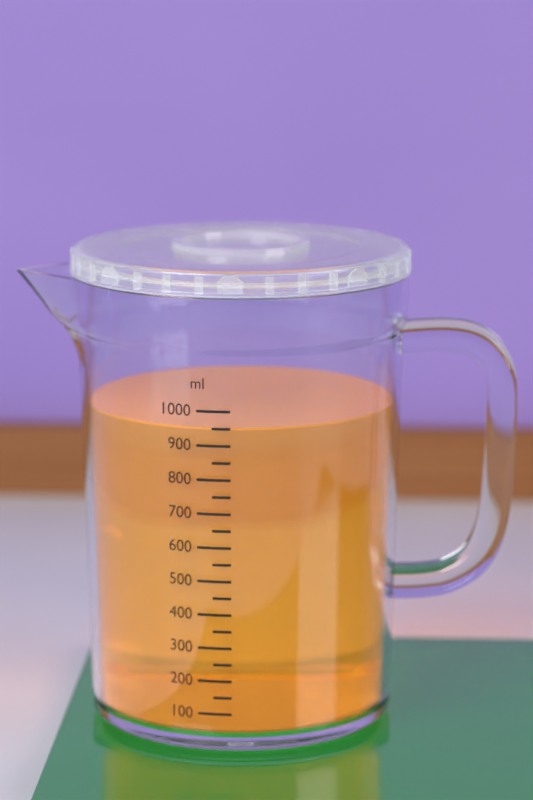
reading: 950 ml
